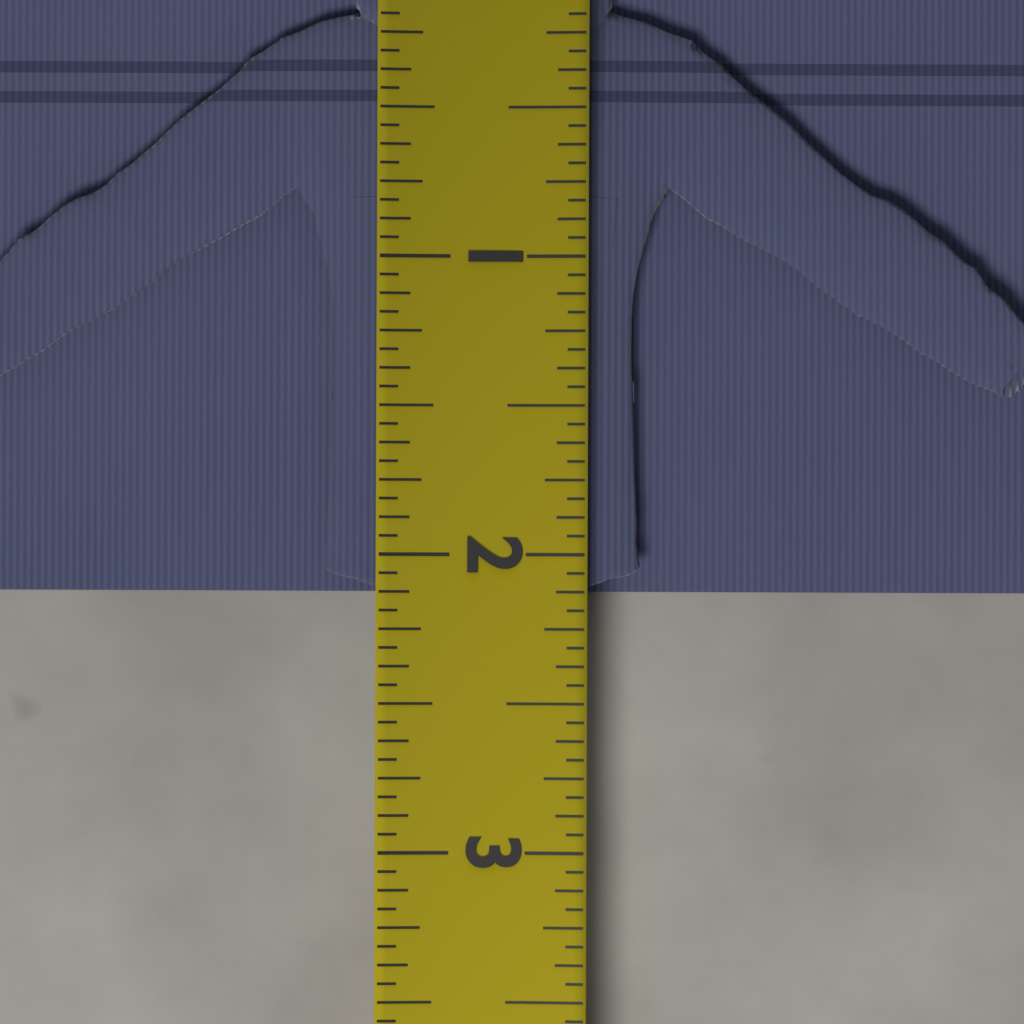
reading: 2.1250 (no unit)
